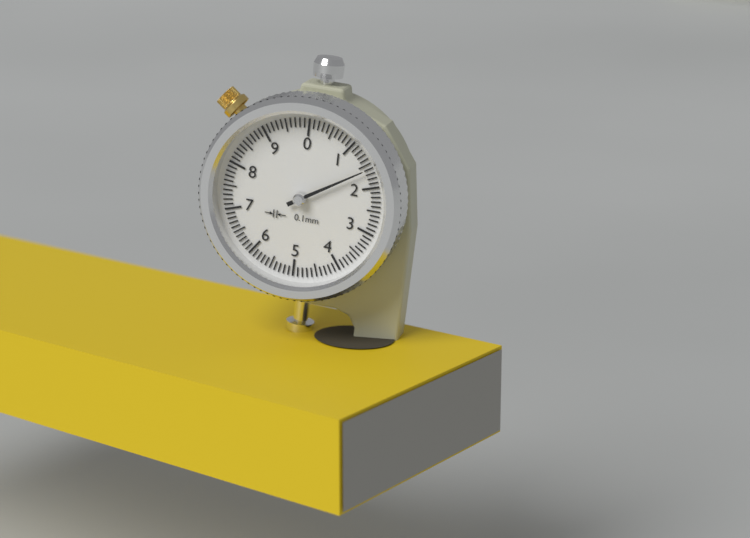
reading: 1.6 mm
